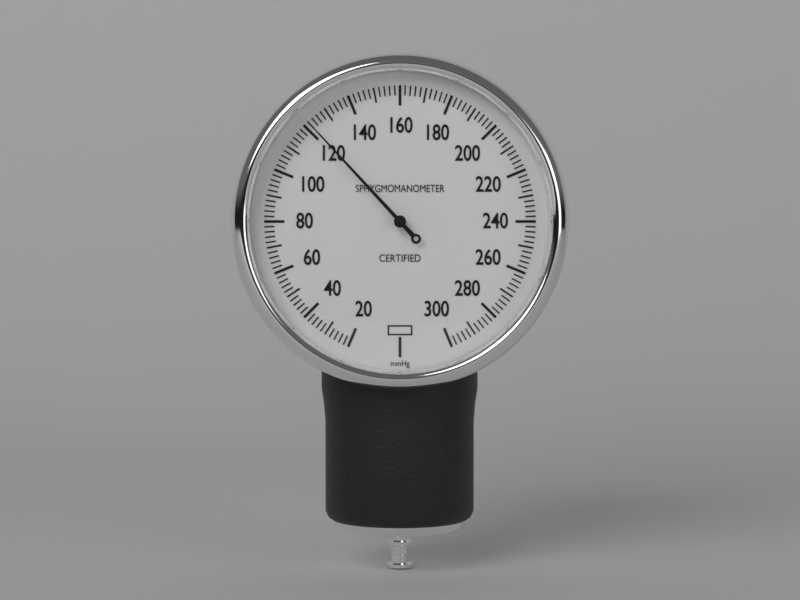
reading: 122 mmHg
